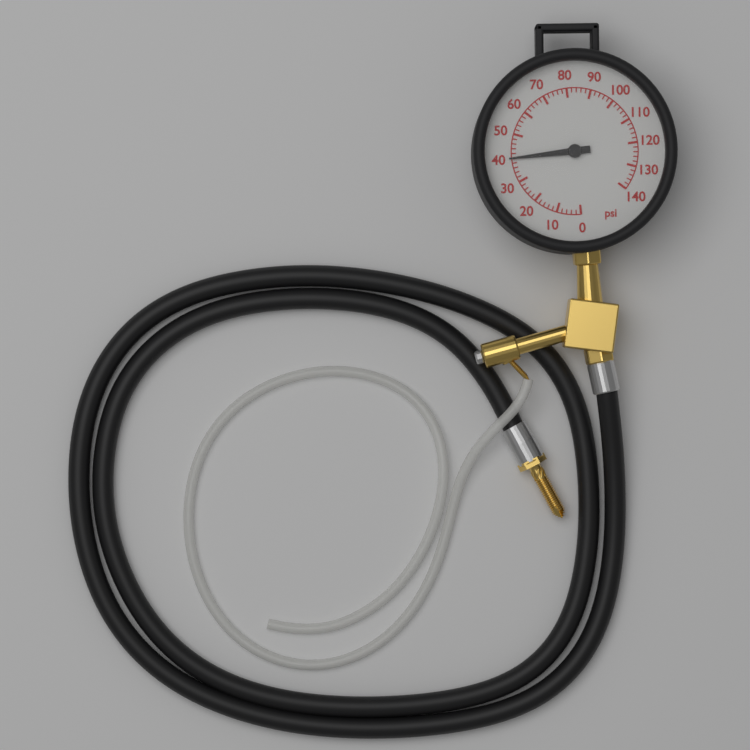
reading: 40 psi
